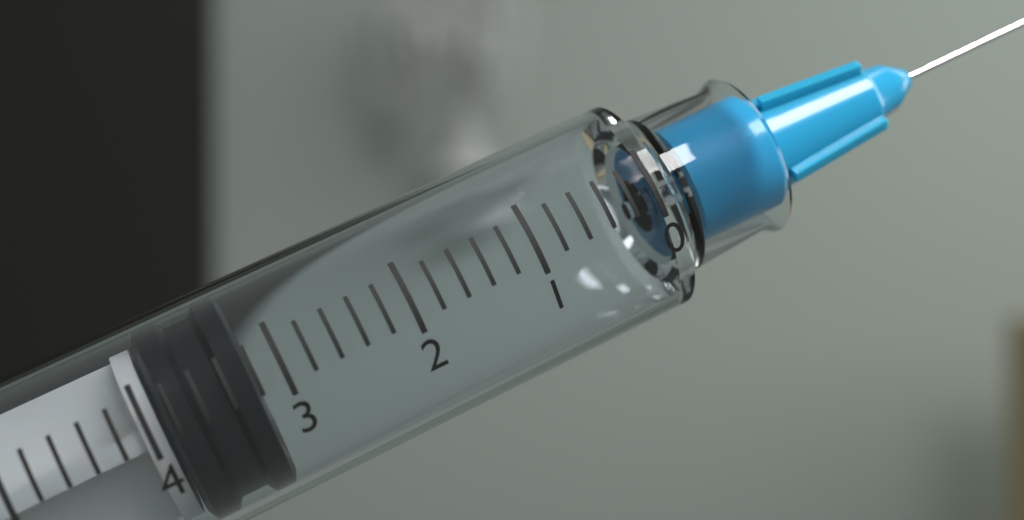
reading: 3.2 ml
